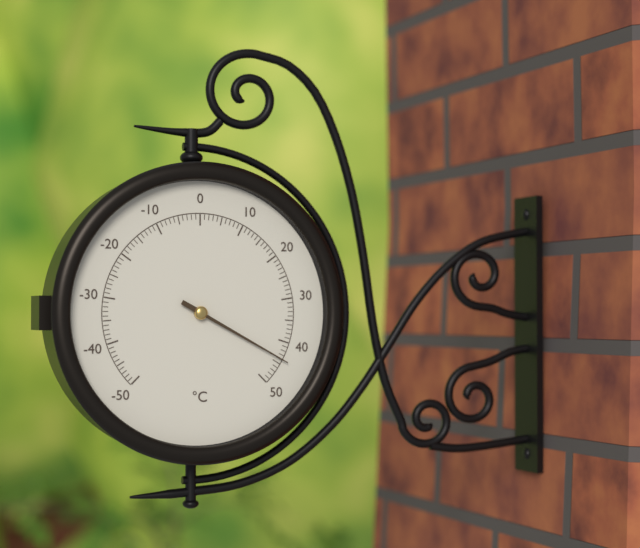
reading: 44 °C
